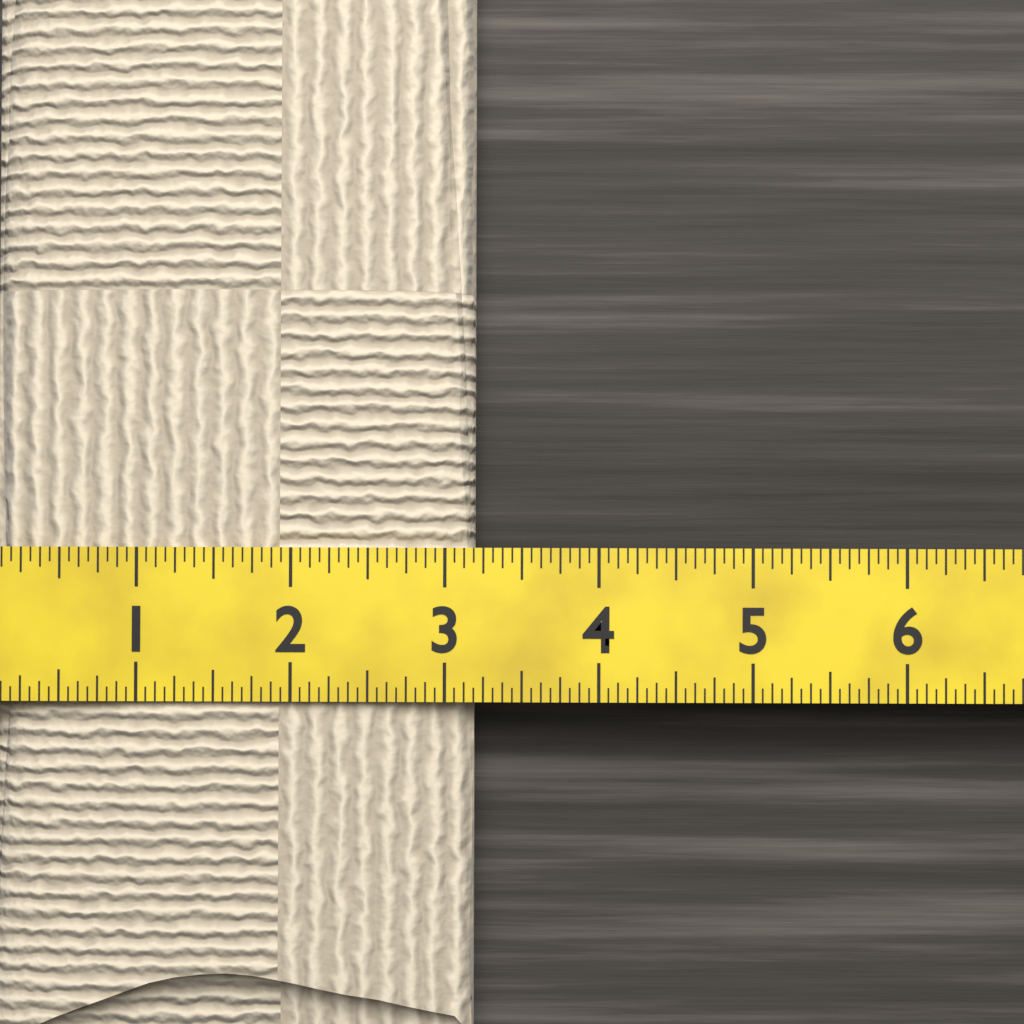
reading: 3.1875 (no unit)
